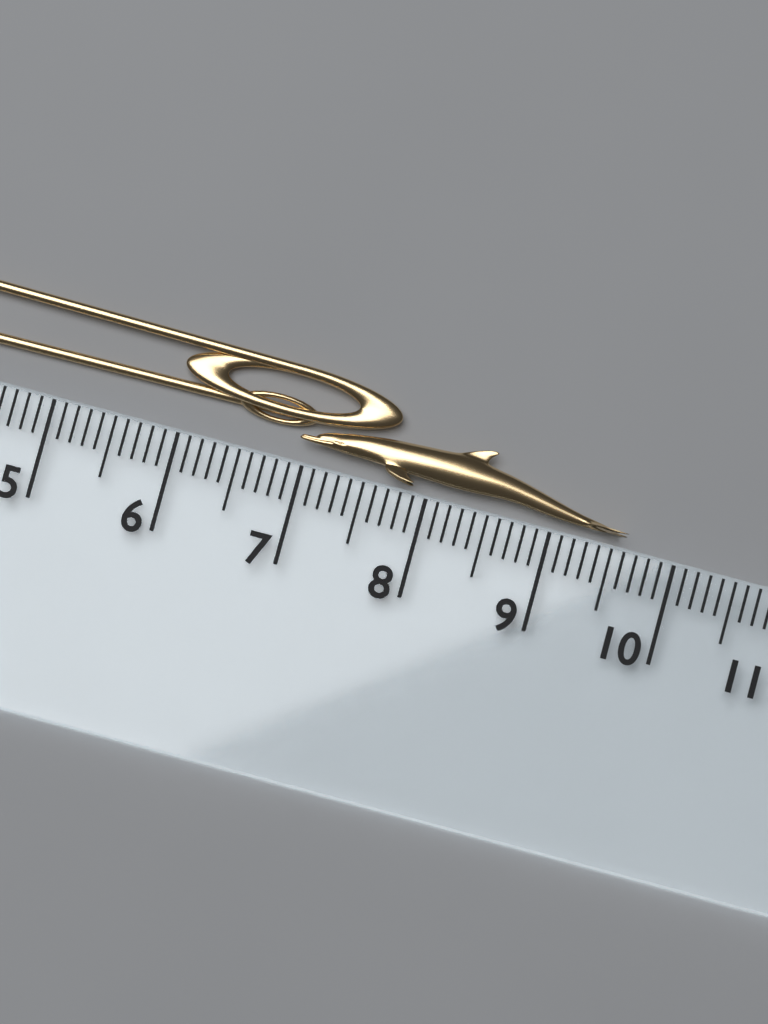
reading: 9.6 cm
